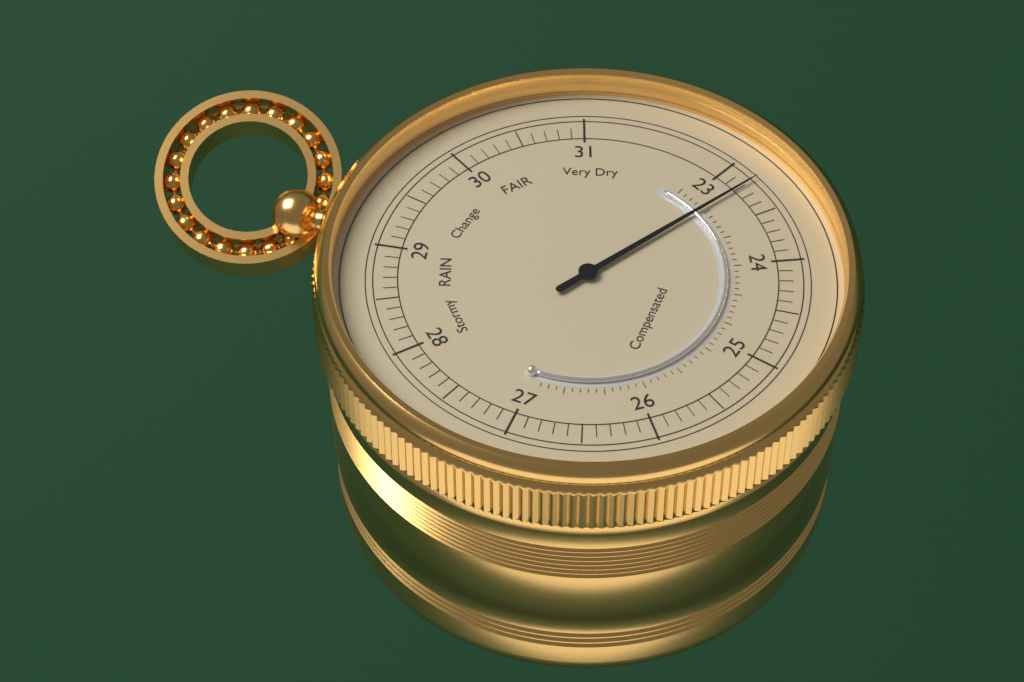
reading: 23.2 (no unit)
